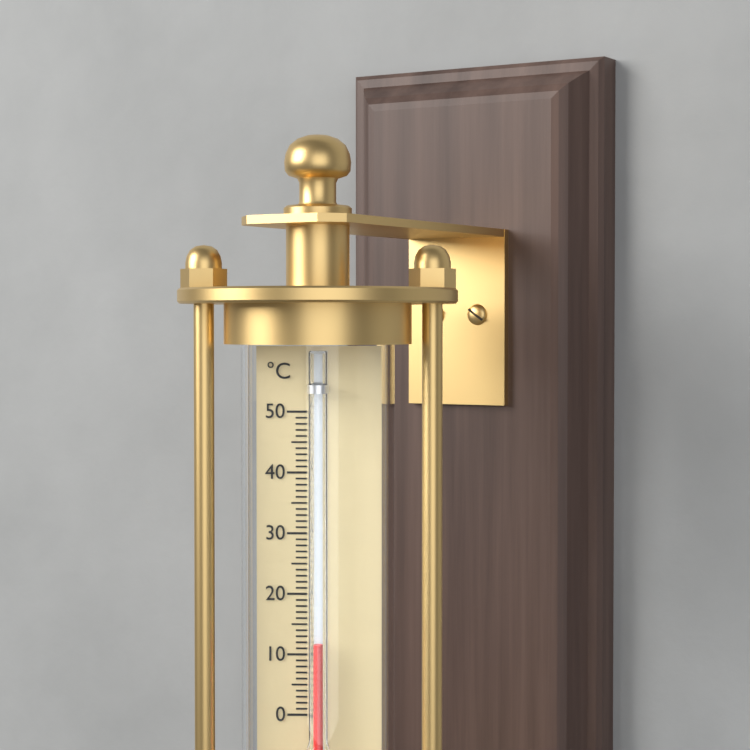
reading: 12 °C
